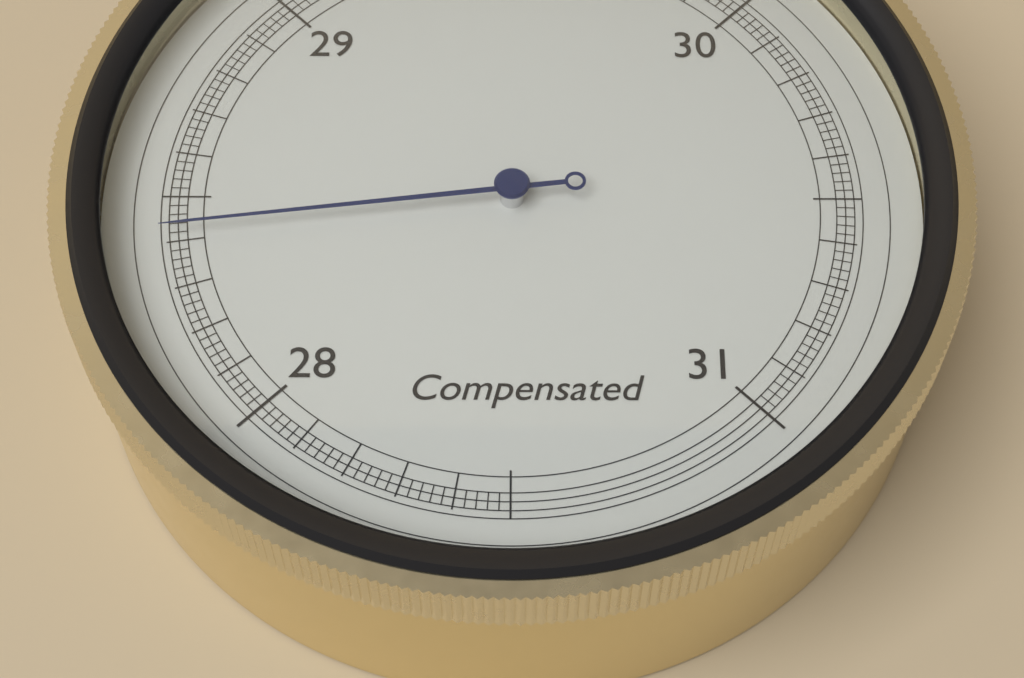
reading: 28.42 inHg
